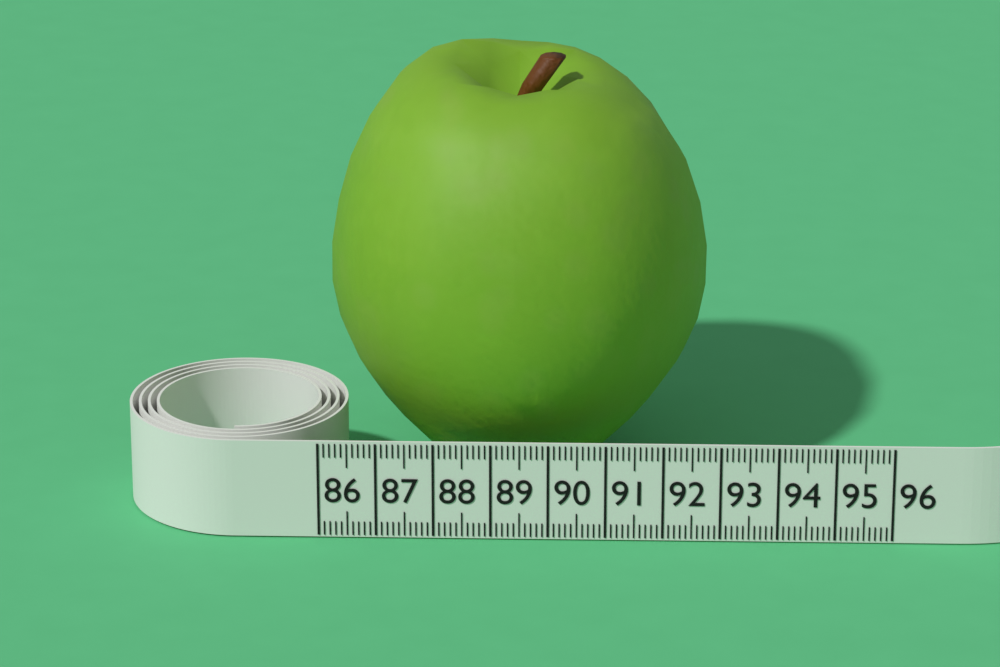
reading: 92.8 (no unit)
